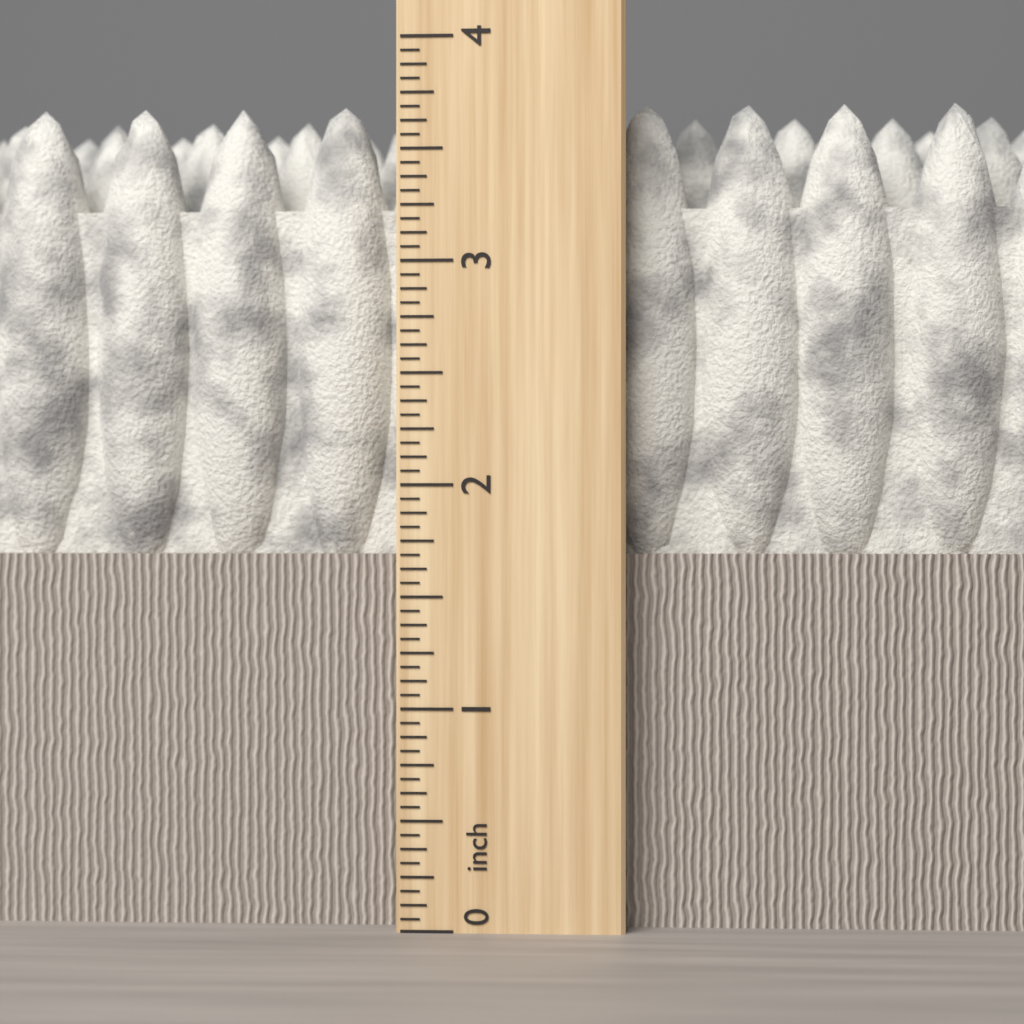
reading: 3.7500 inch
